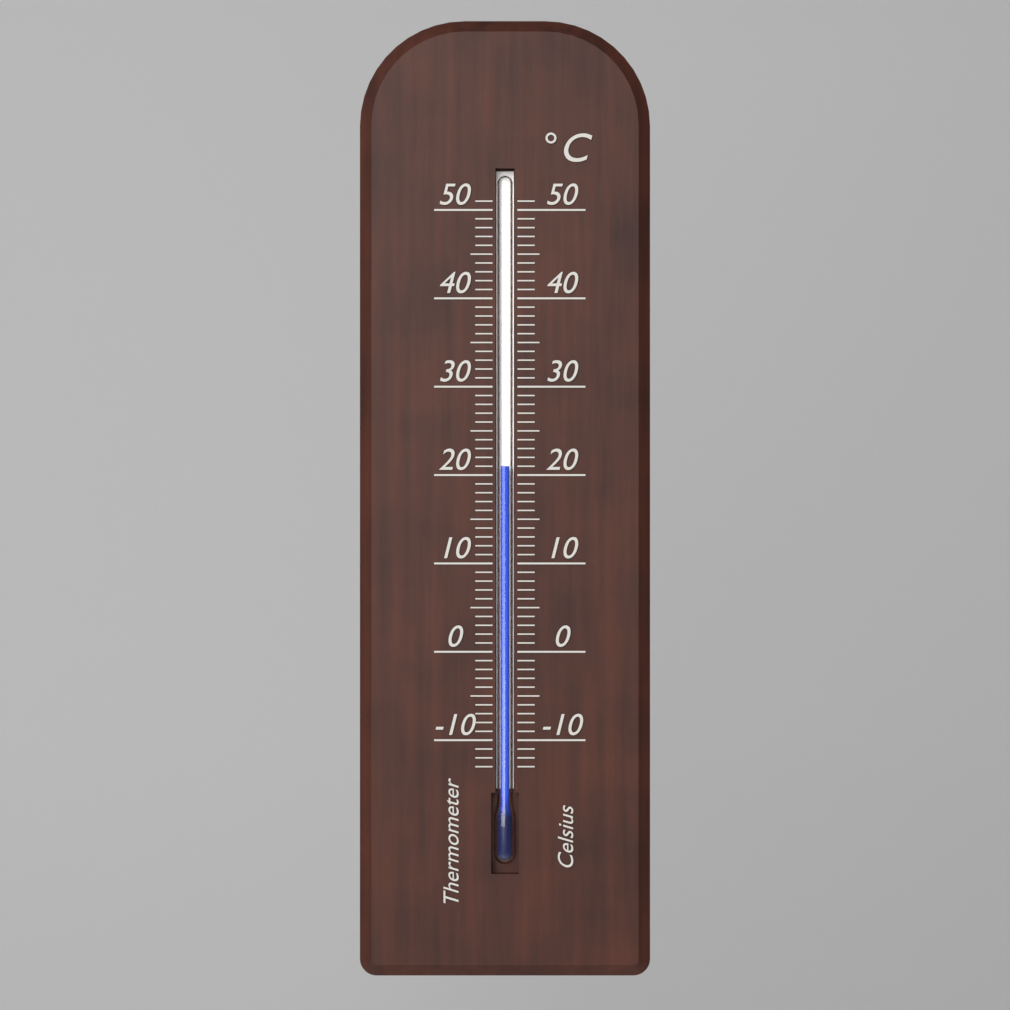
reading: 21 °C
